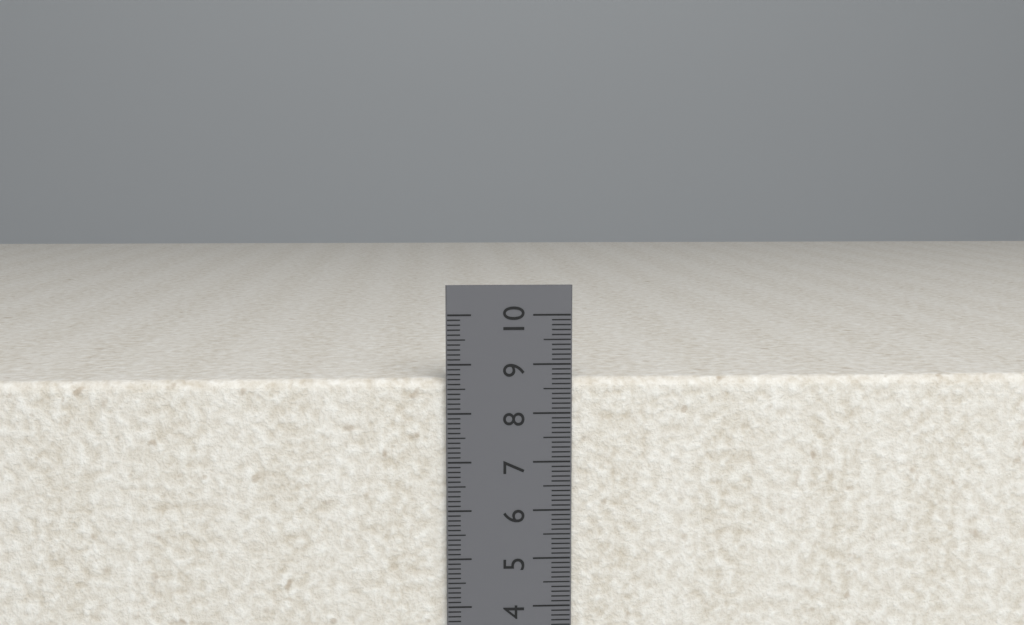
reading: 8.7 cm
